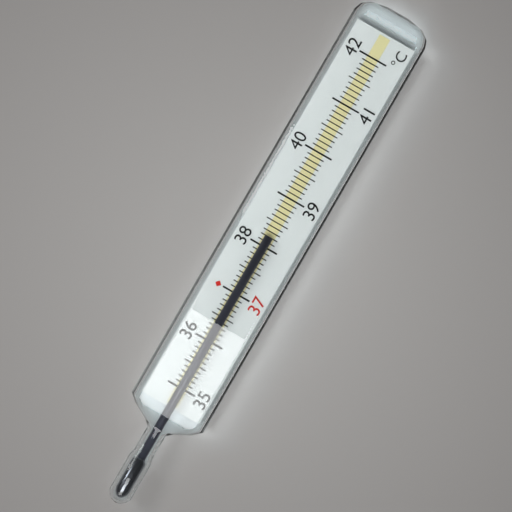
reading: 38.2 °C
